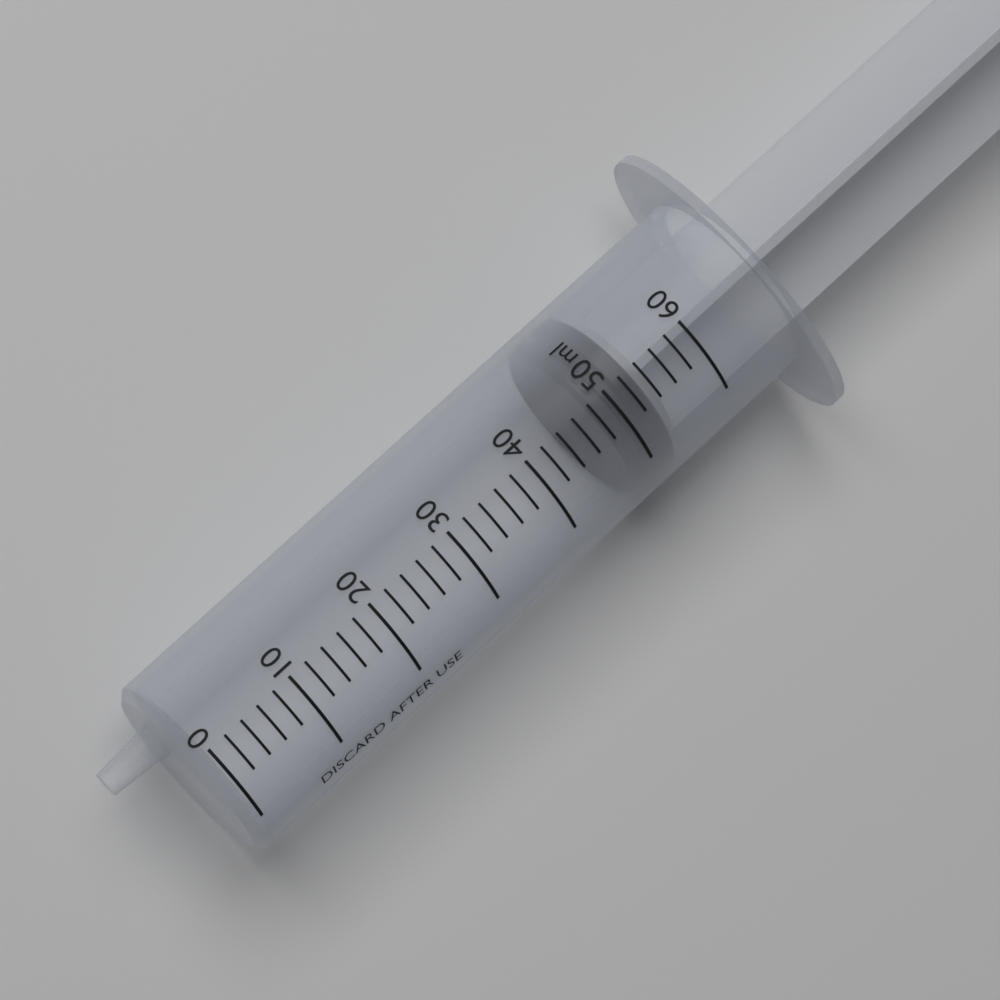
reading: 48 ml
